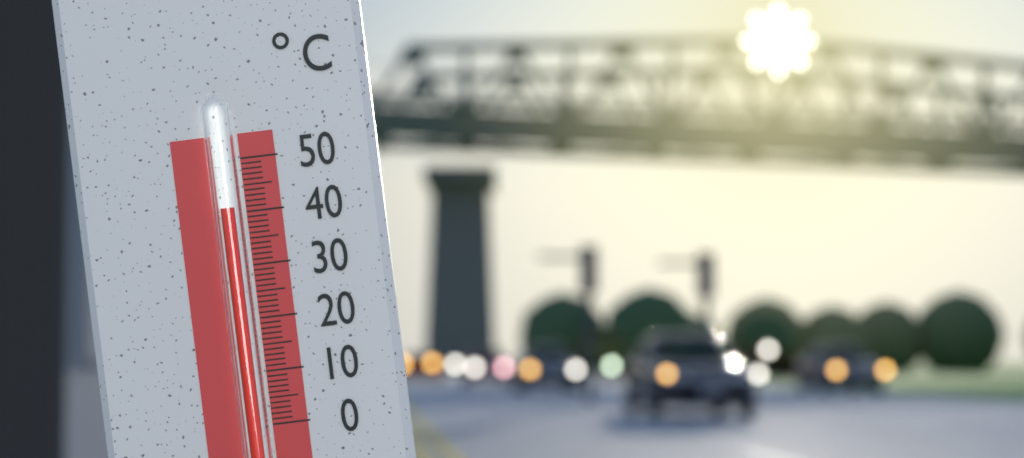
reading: 41 °C
